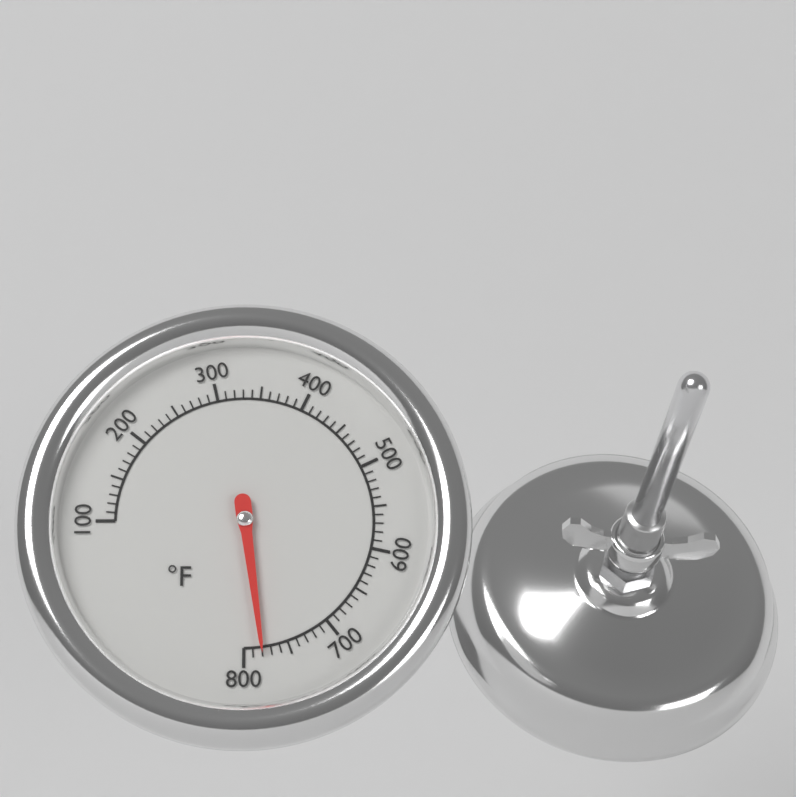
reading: 780 °F
